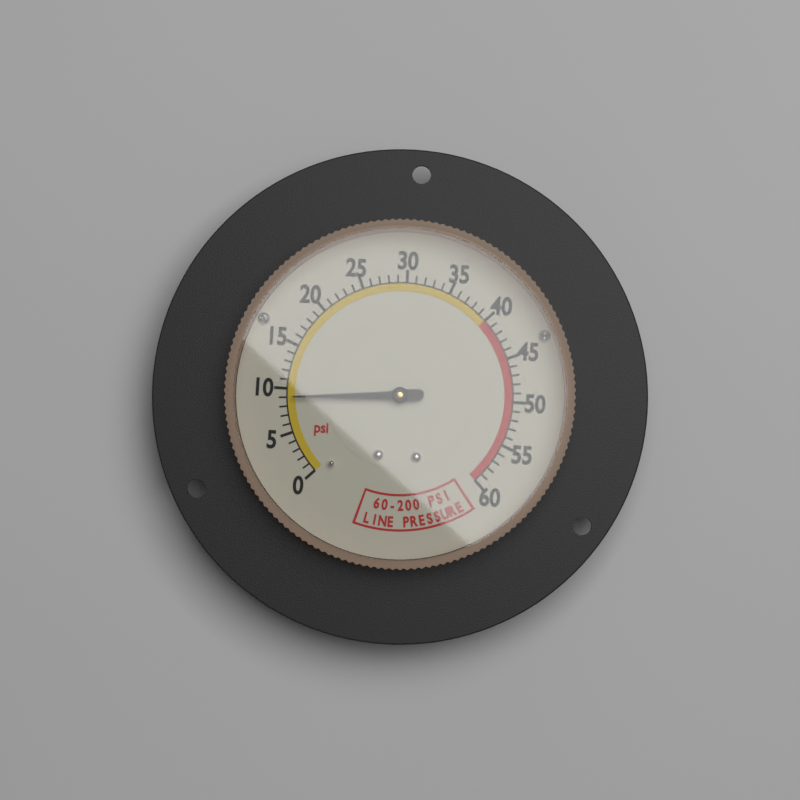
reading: 9 psi
